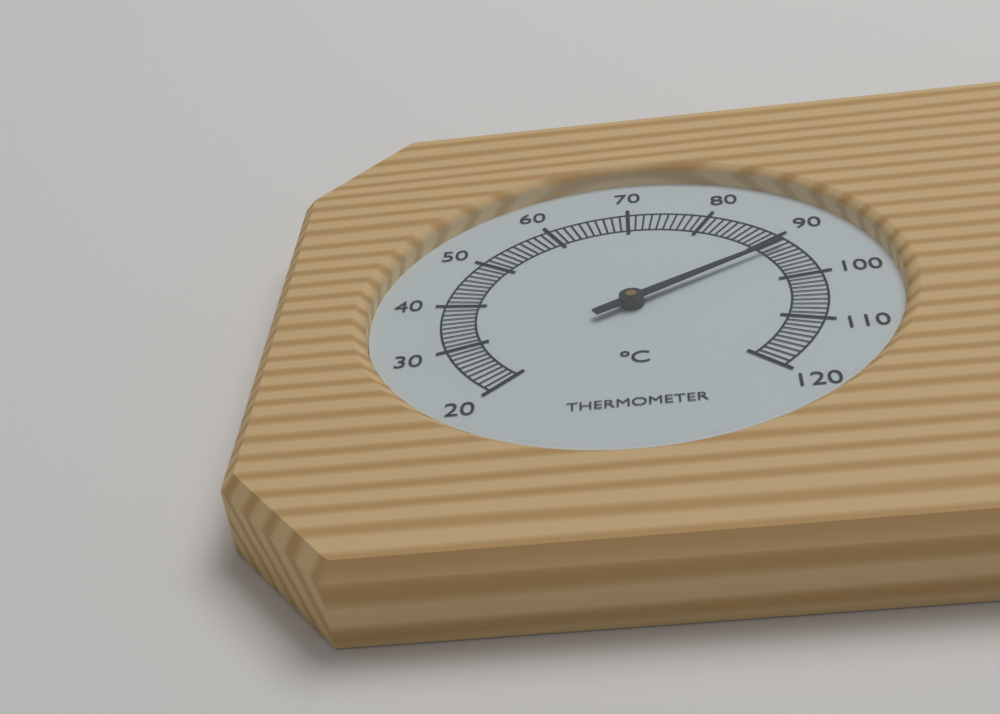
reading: 92 °C
